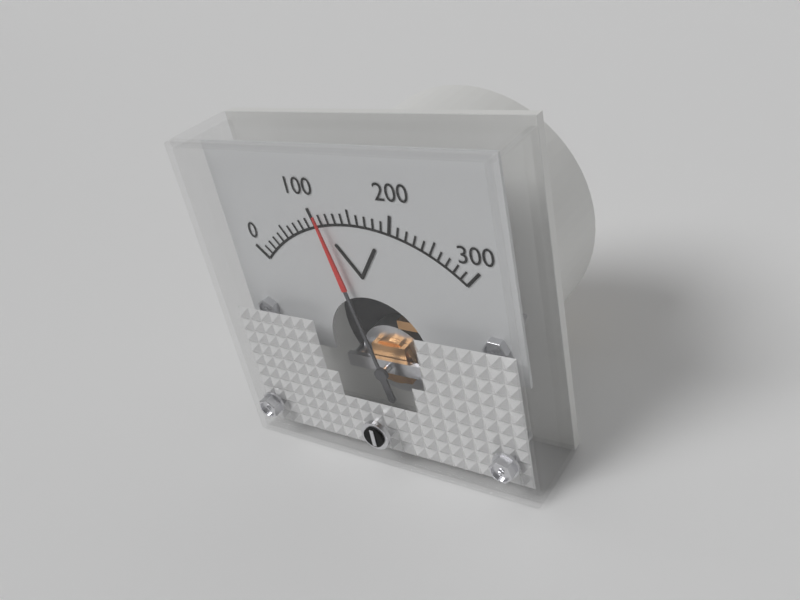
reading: 110 V
